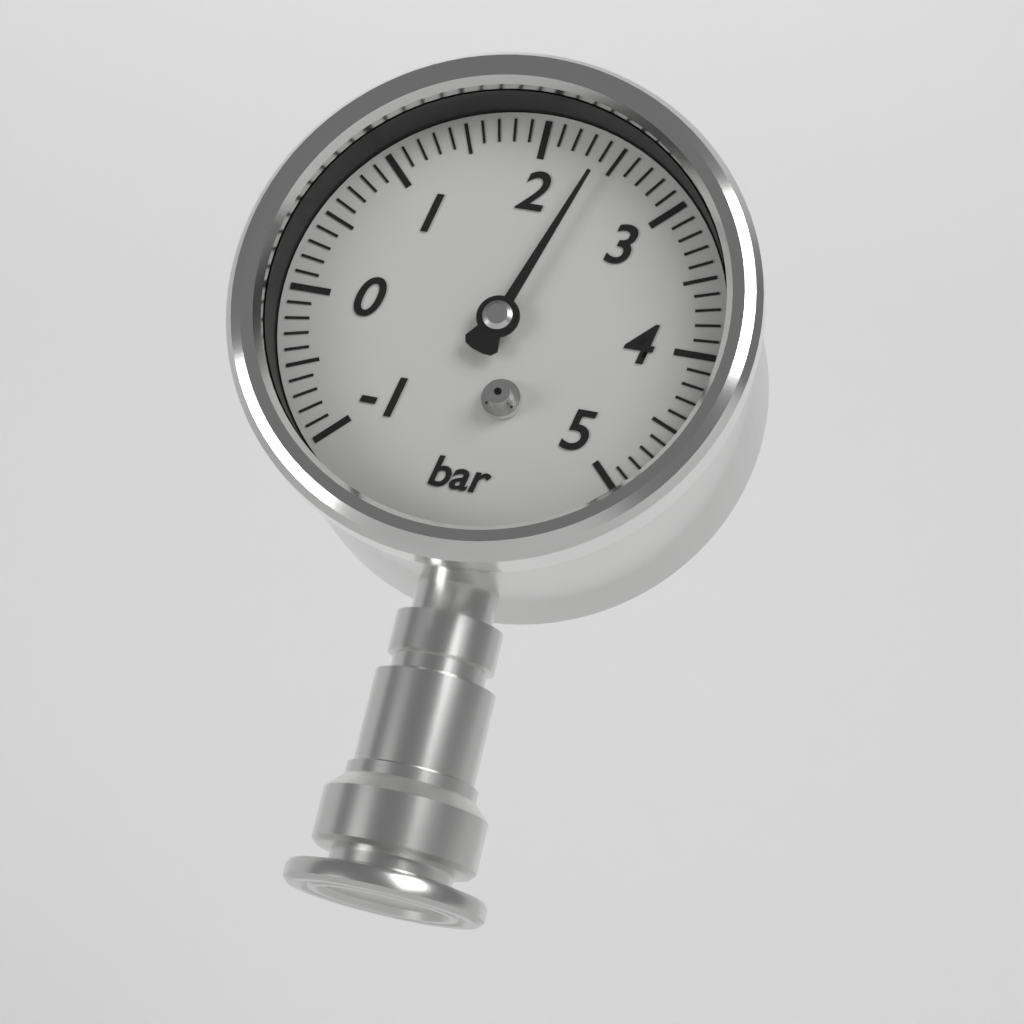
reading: 2.4 bar
